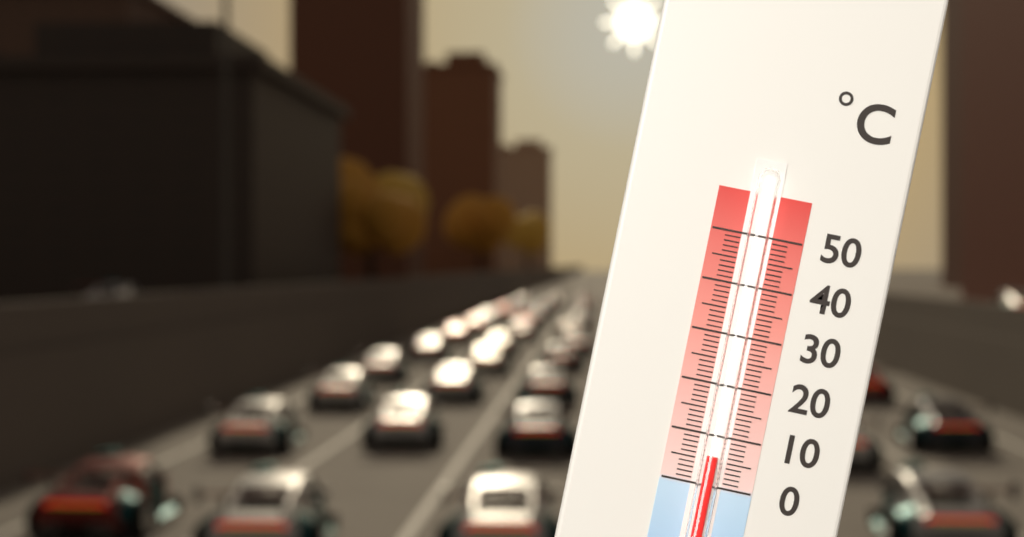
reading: 6 °C
